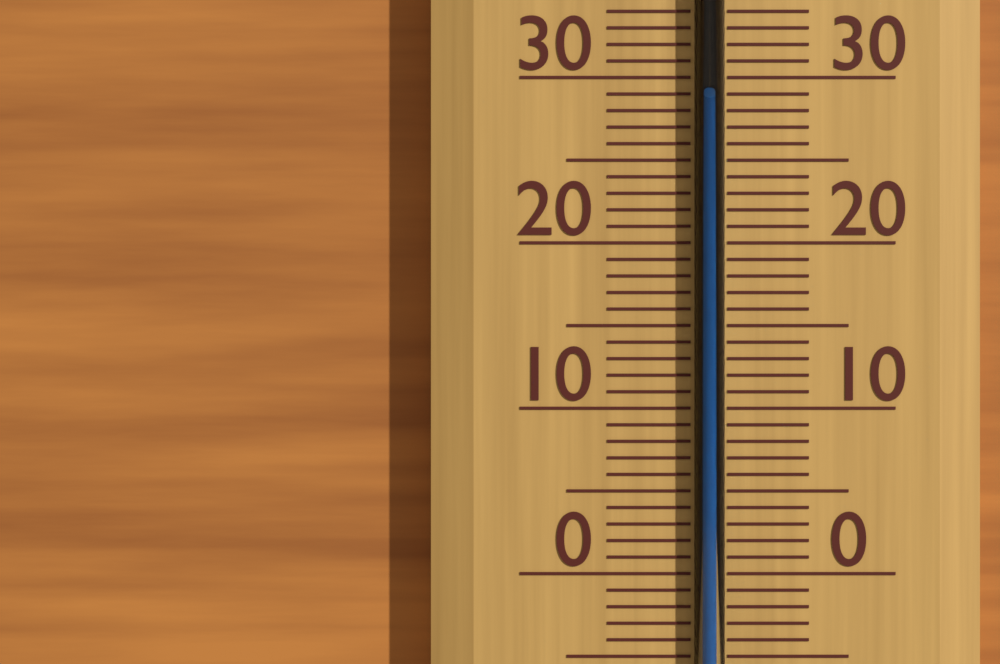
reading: 28.4 °C
